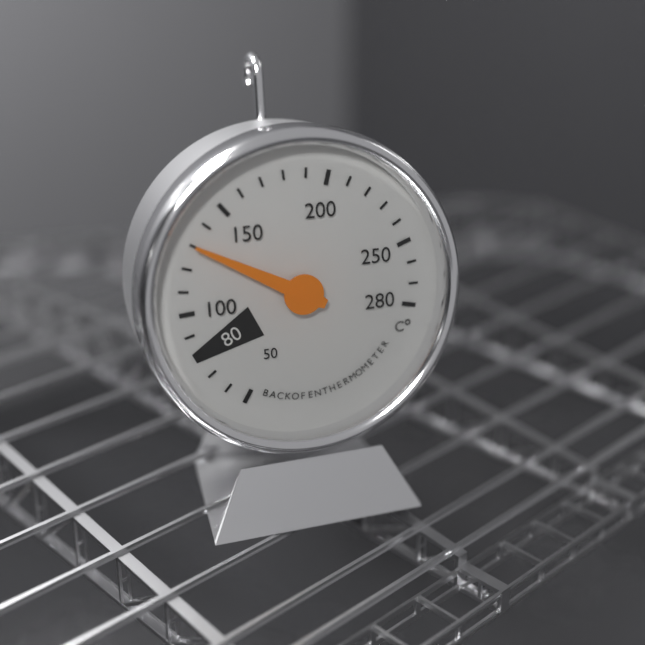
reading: 130 °C
